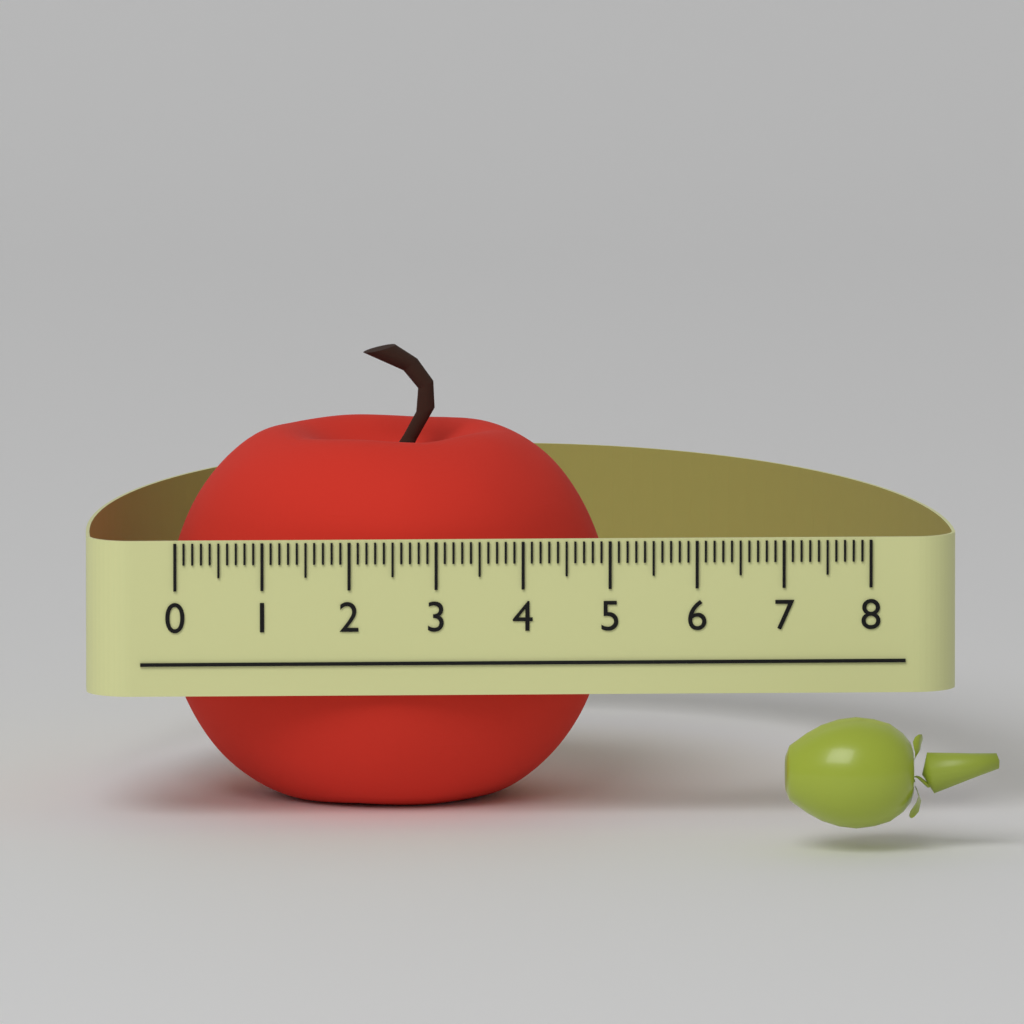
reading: 5.1 (no unit)
